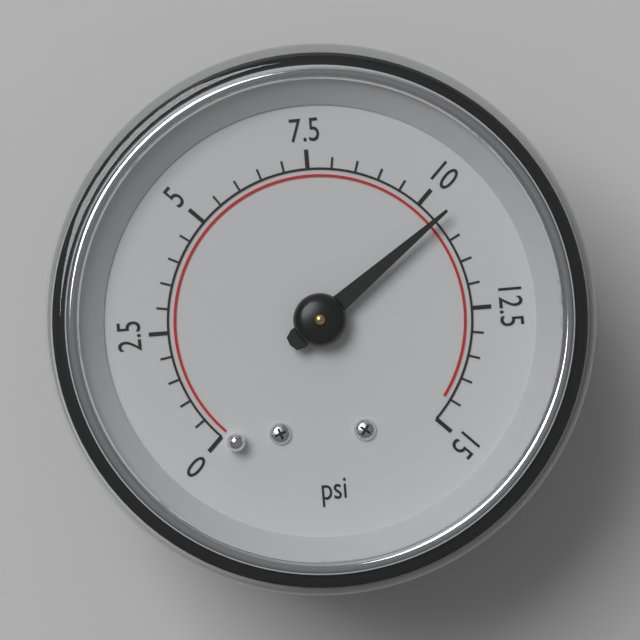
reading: 10.5 psi
